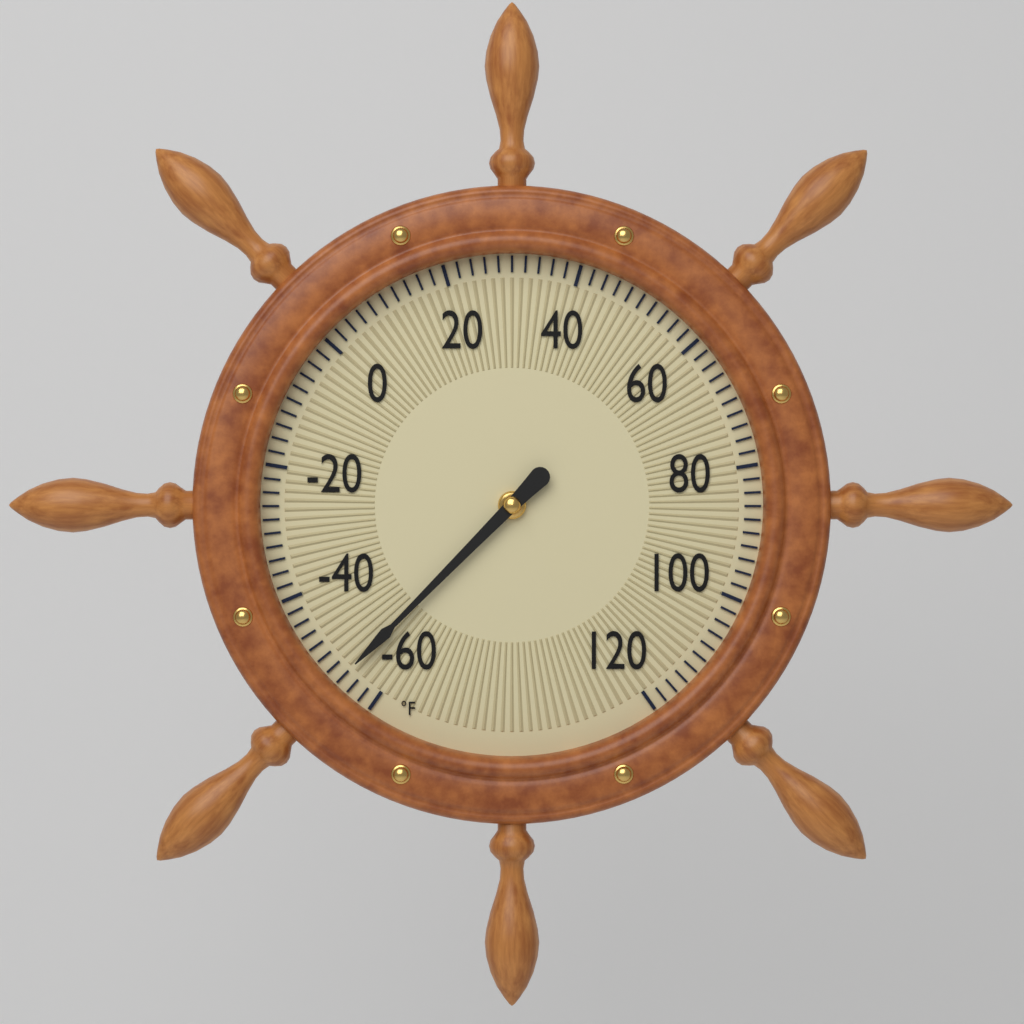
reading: -54 °F
